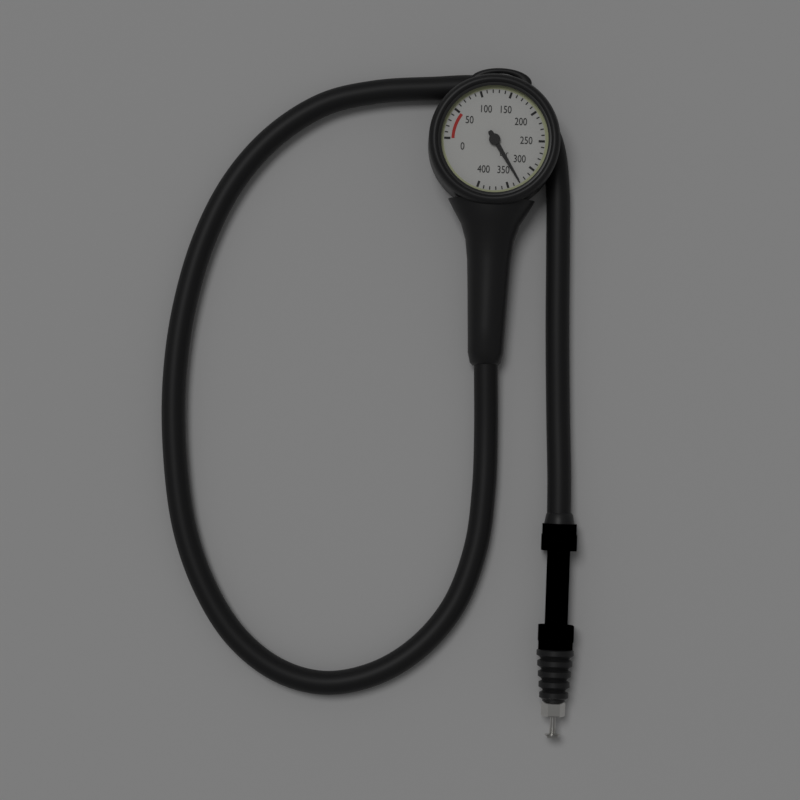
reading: 330 bar
